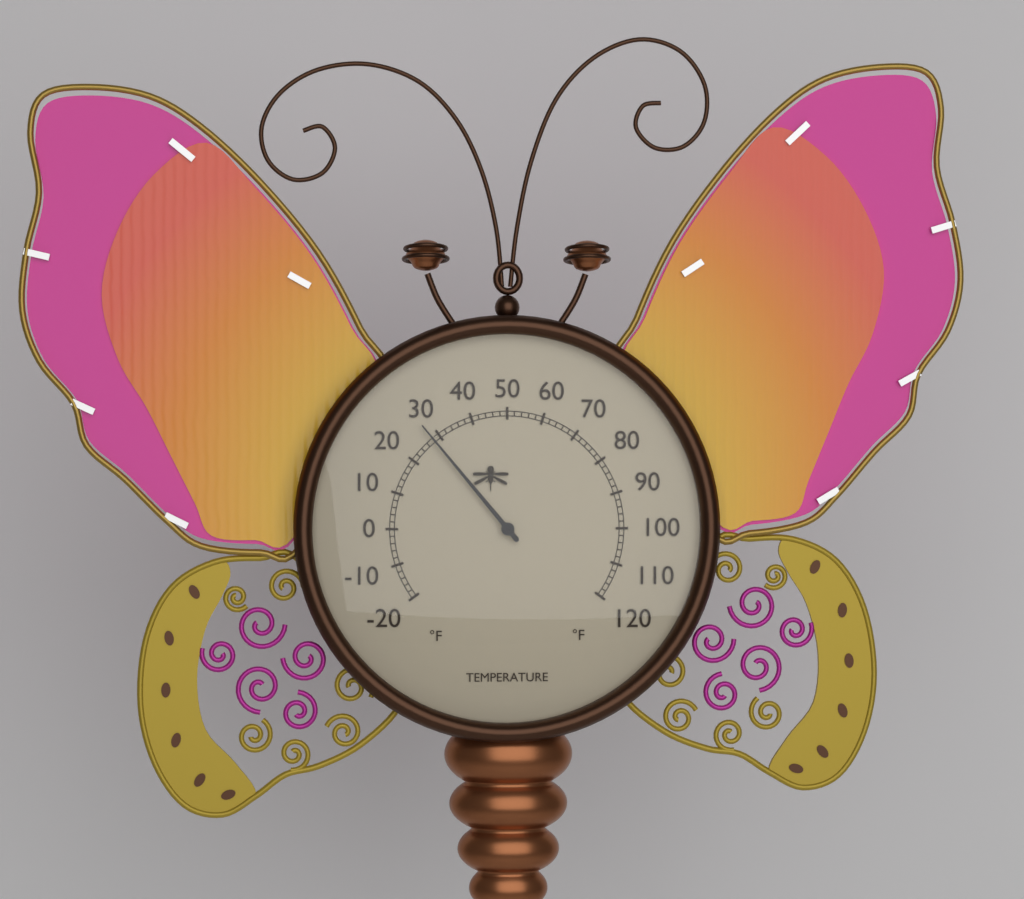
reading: 28 °F
